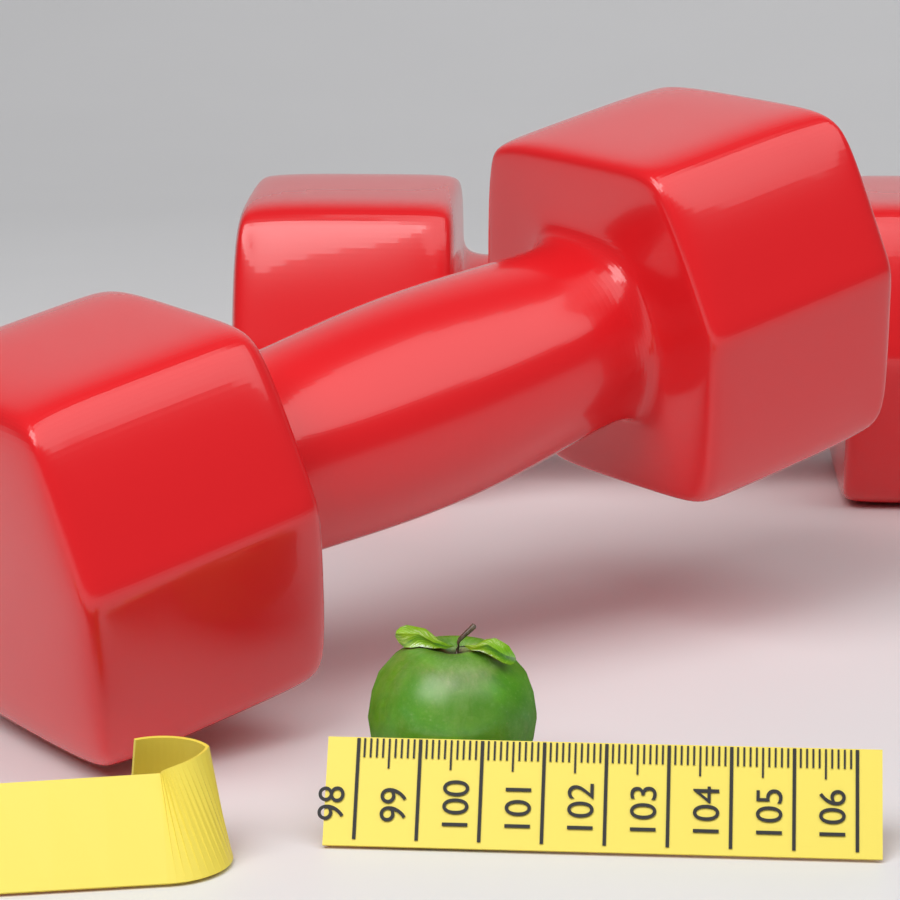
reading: 100.8 (no unit)
